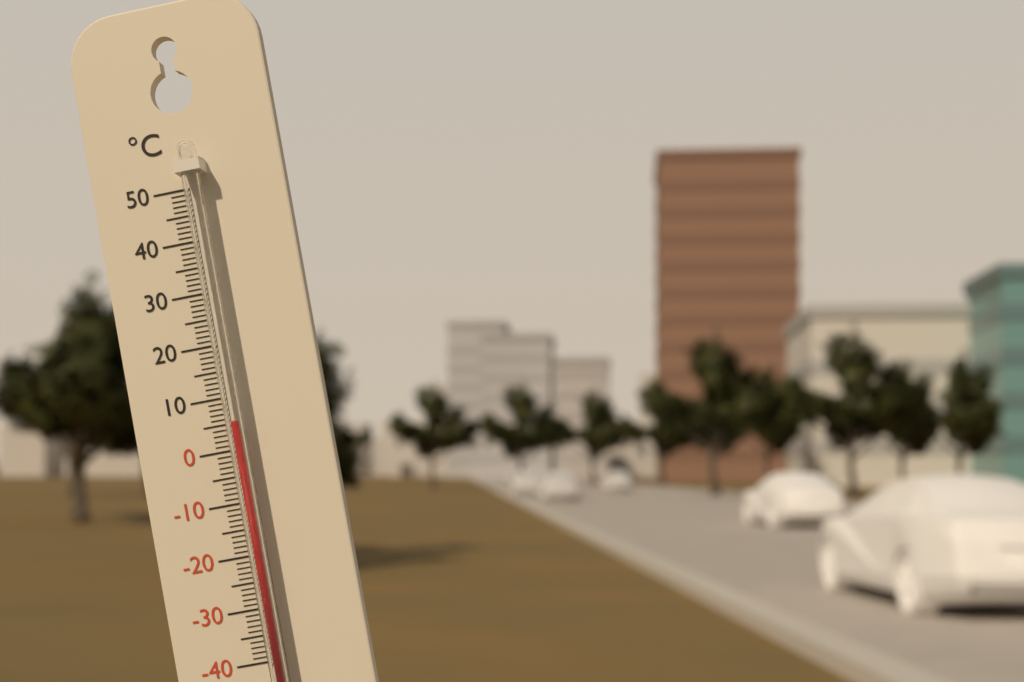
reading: 5 °C
